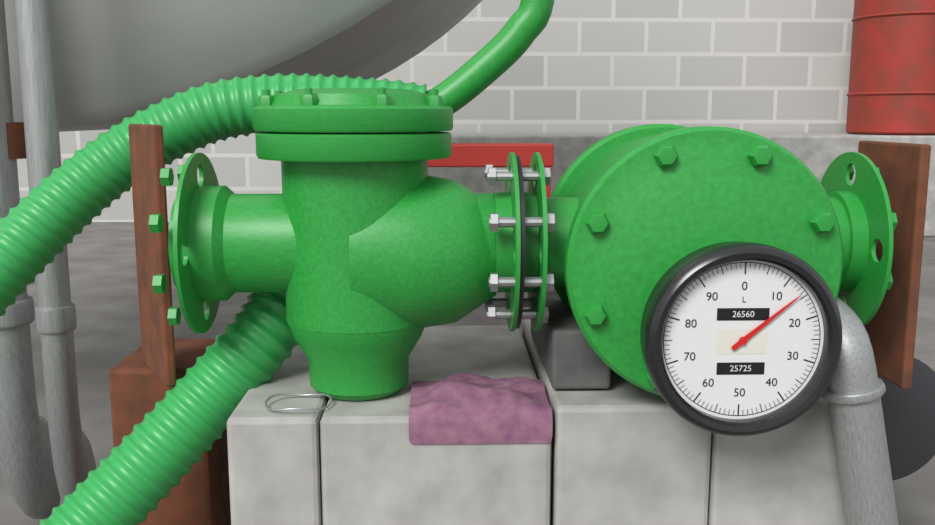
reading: 14 L
